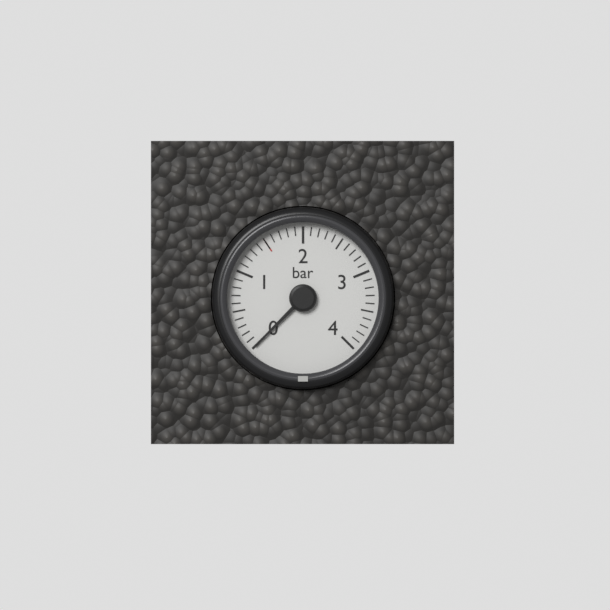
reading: 0.0 bar
